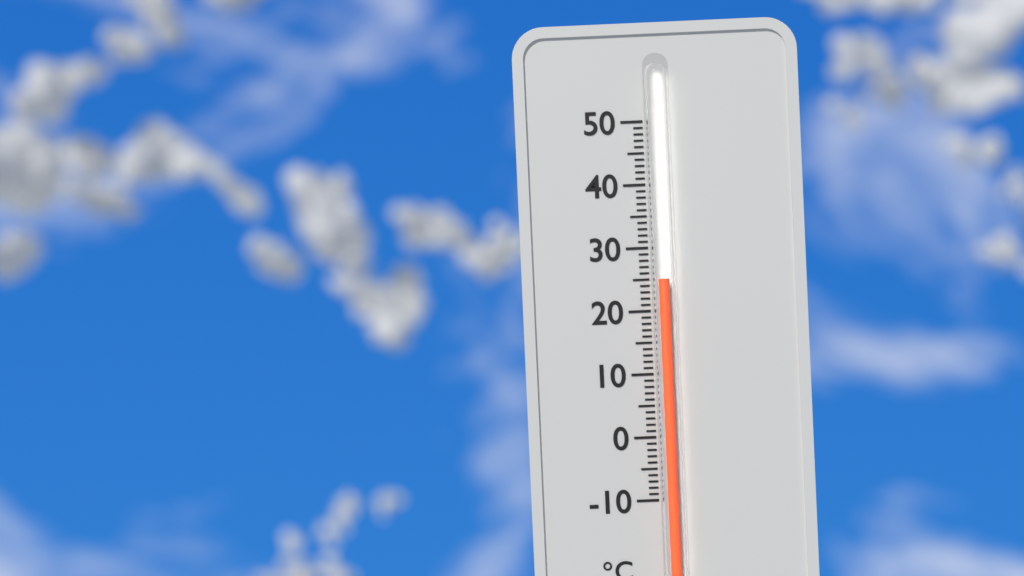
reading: 25 °C
